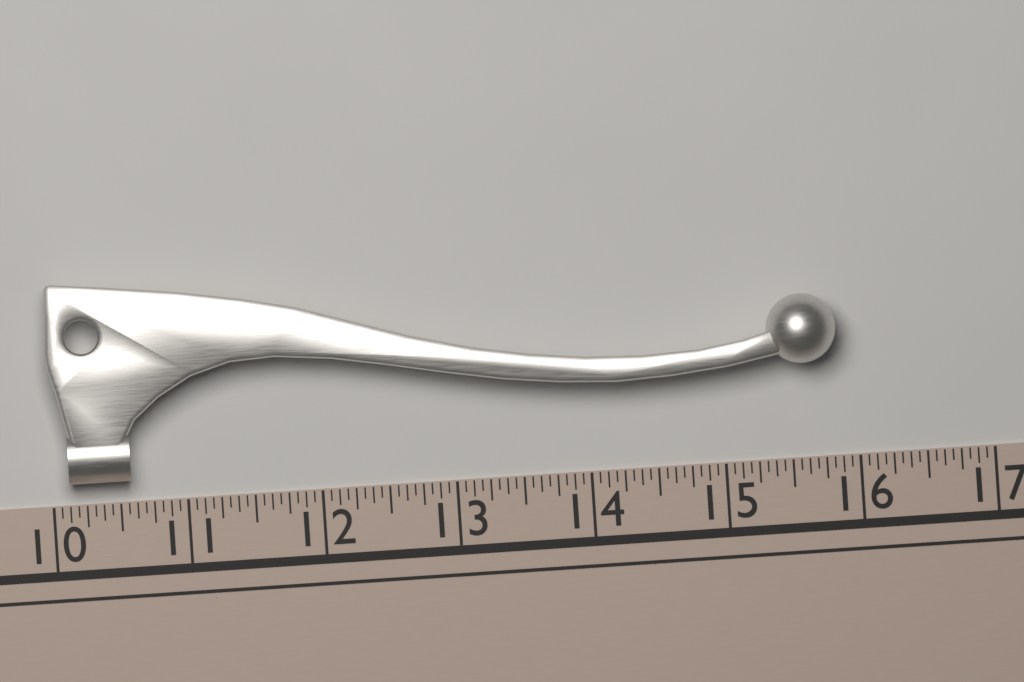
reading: 15.8750 (no unit)
